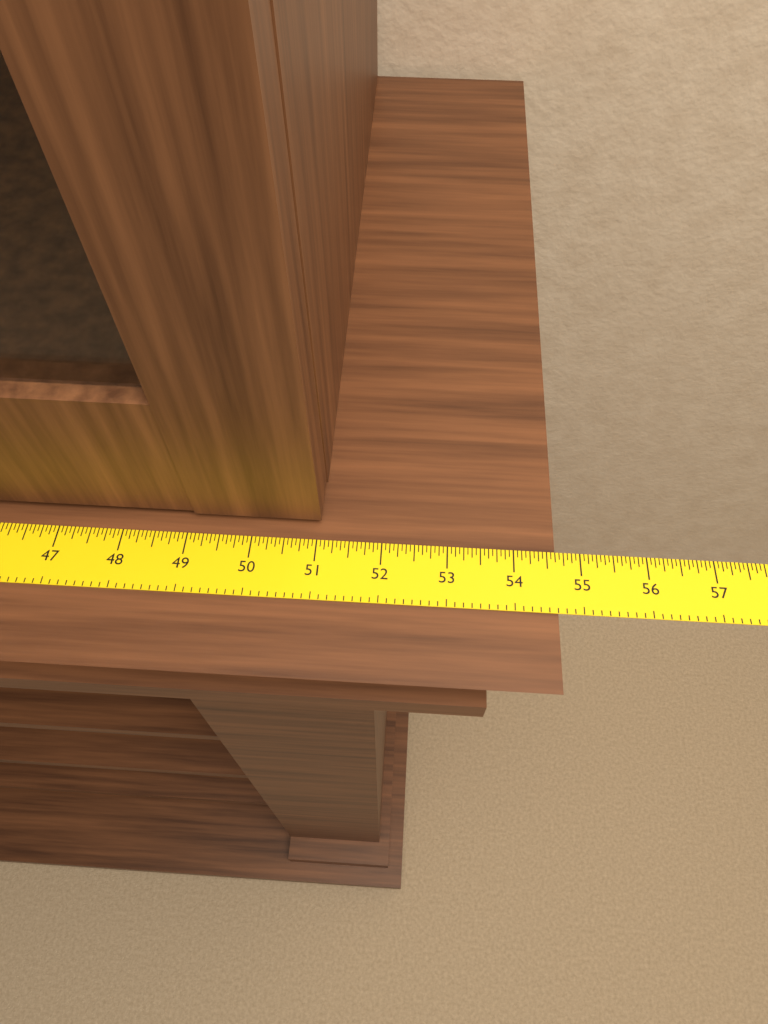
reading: 54.6250 in
